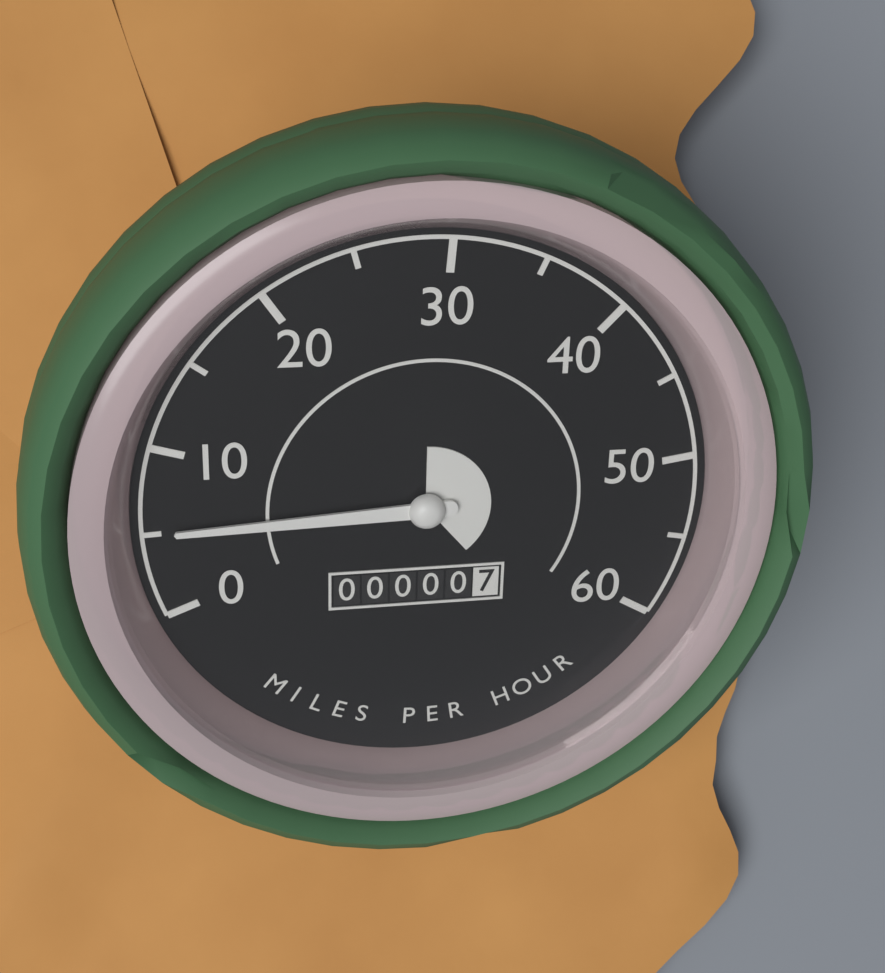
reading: 5 mph
